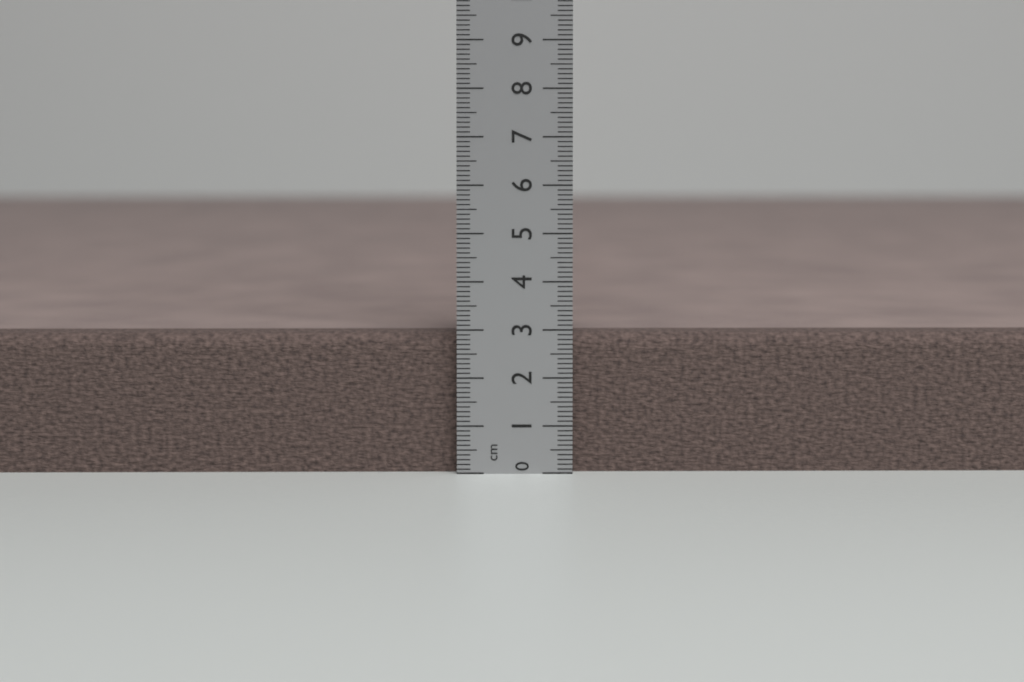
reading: 2.9 cm
